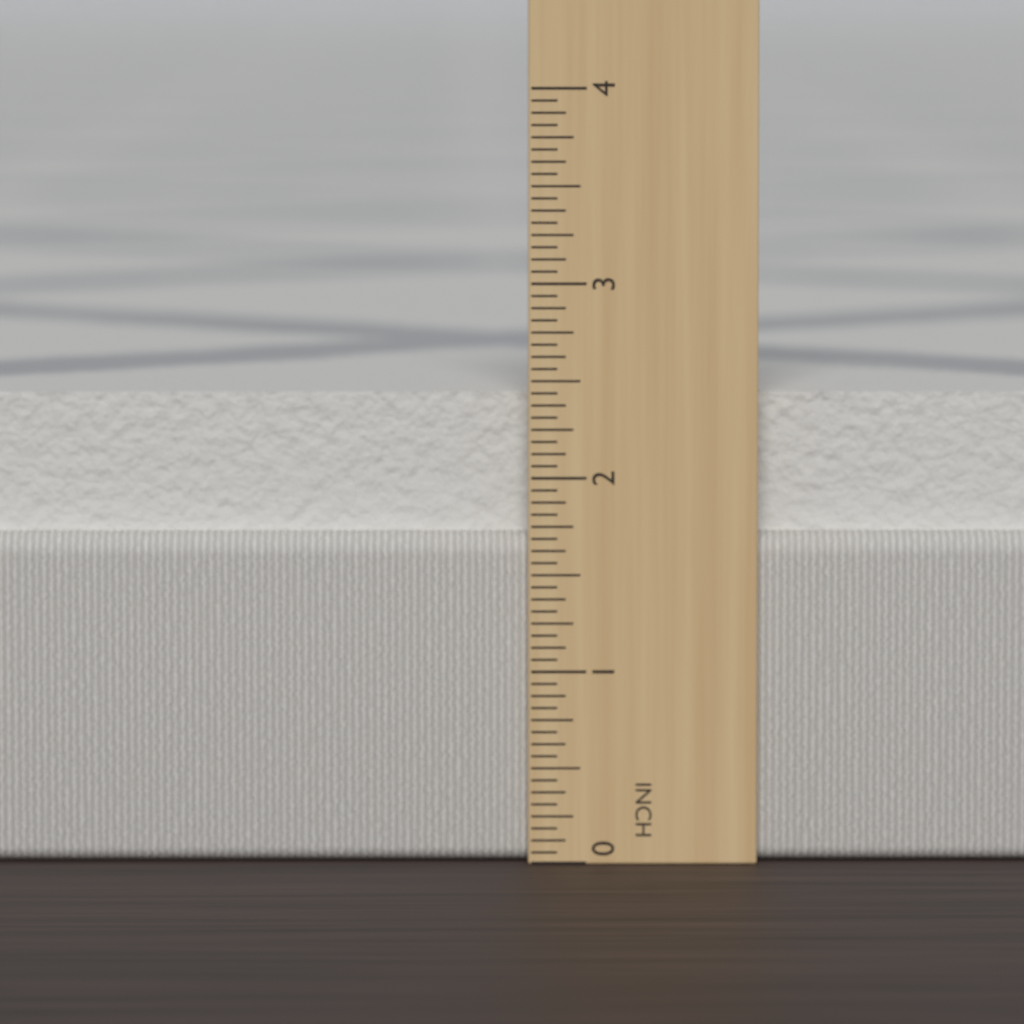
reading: 2.4375 in
